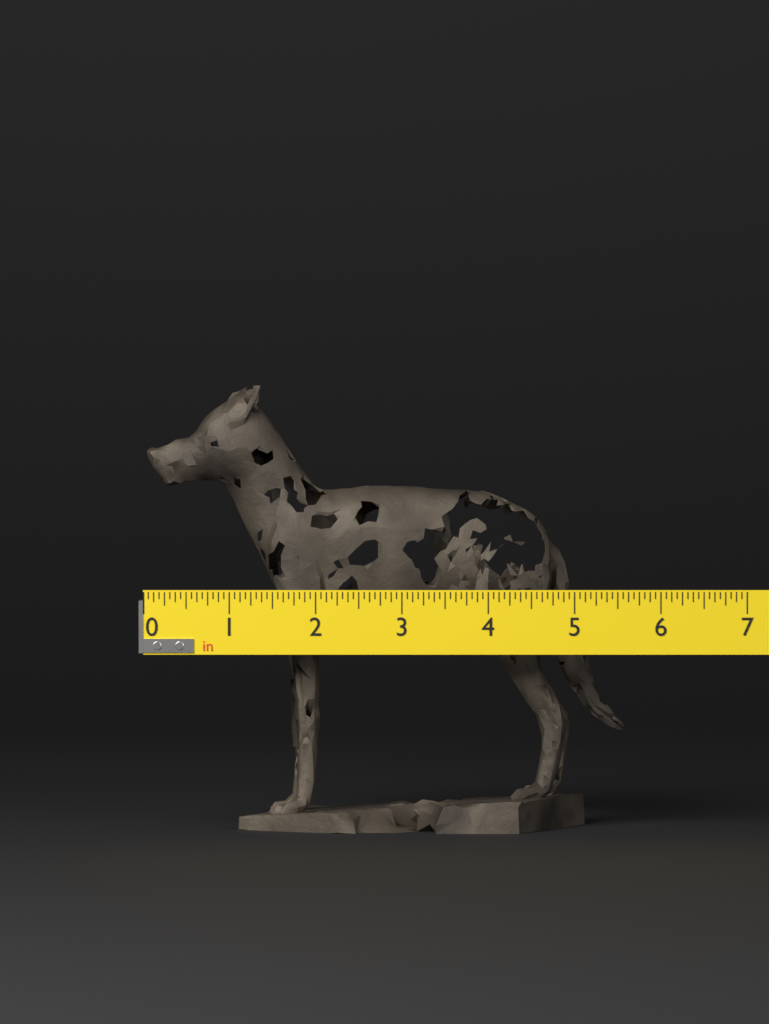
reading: 5.6000 in
